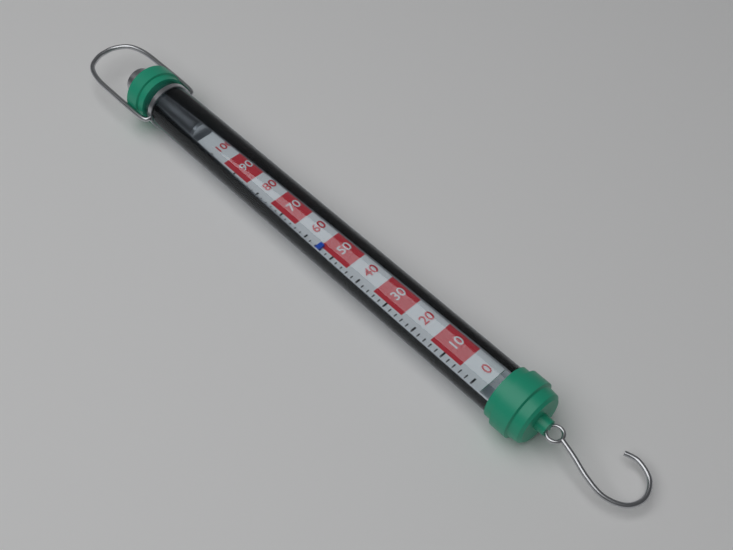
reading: 54 (no unit)
